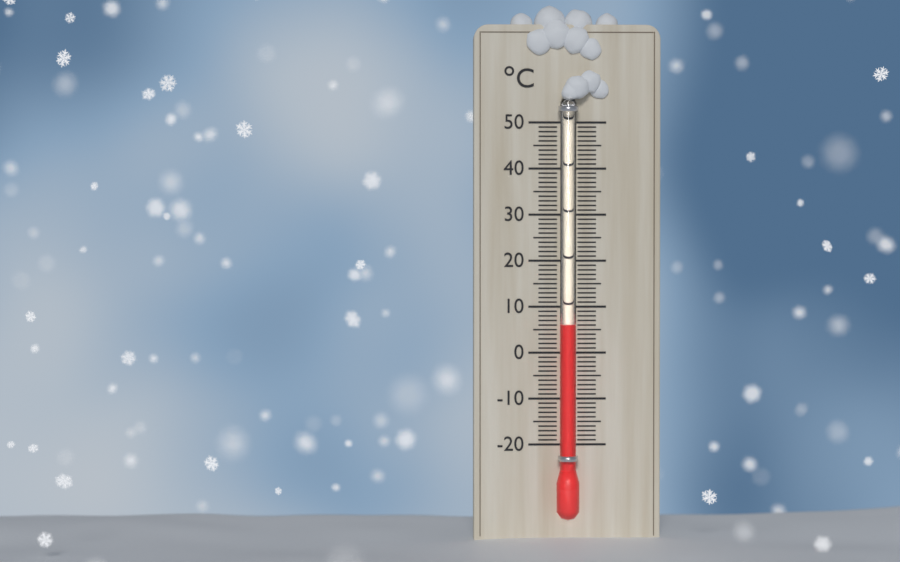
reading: 6 °C
